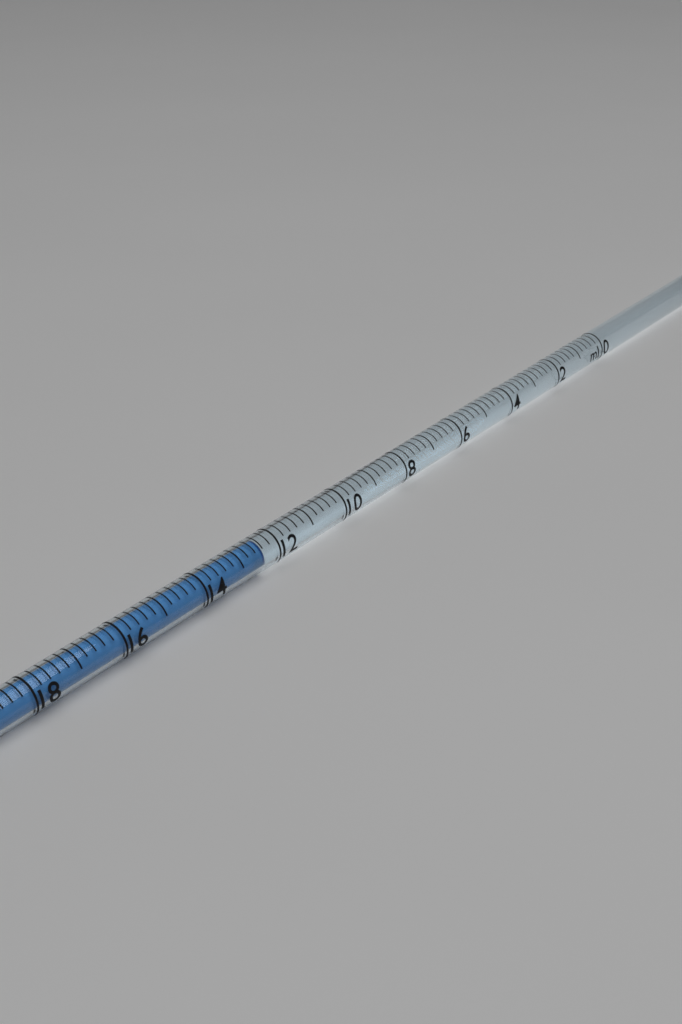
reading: 12.4 ml
